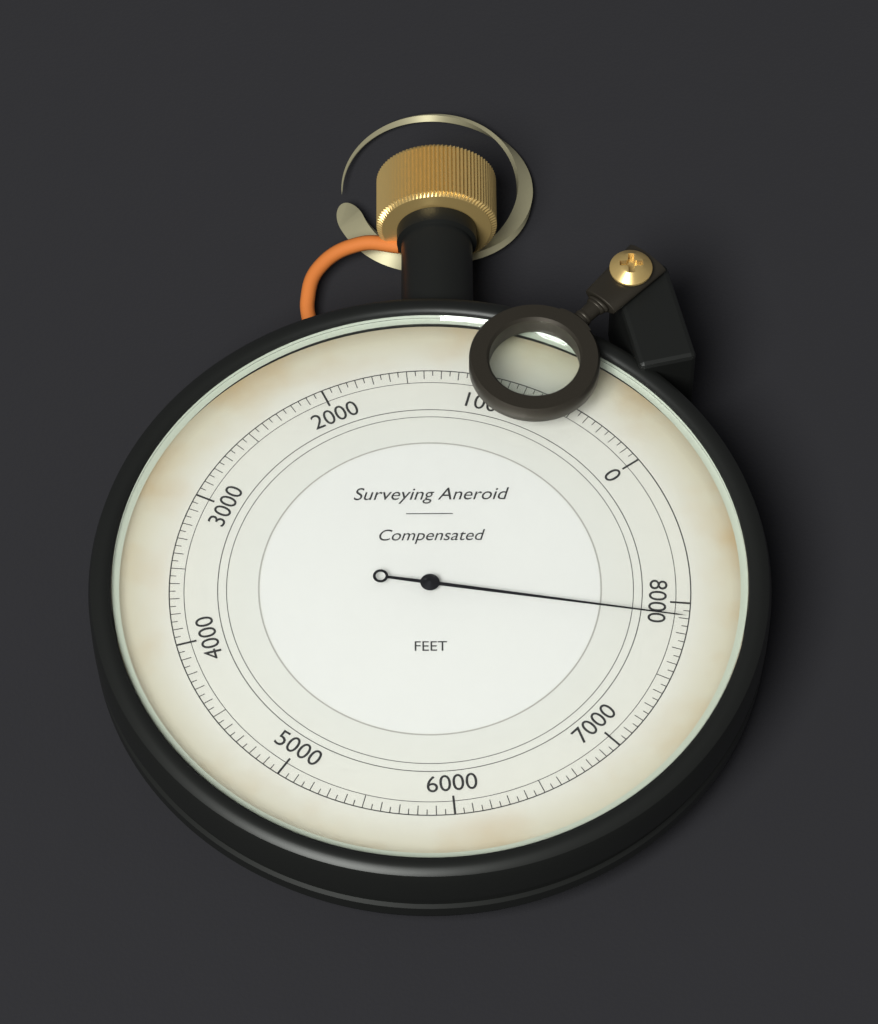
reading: 7900 ft
